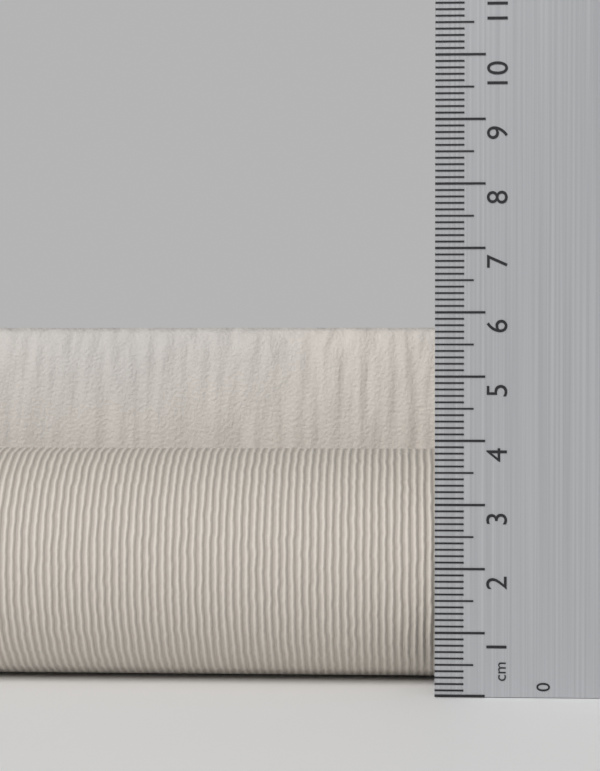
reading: 5.8 cm
